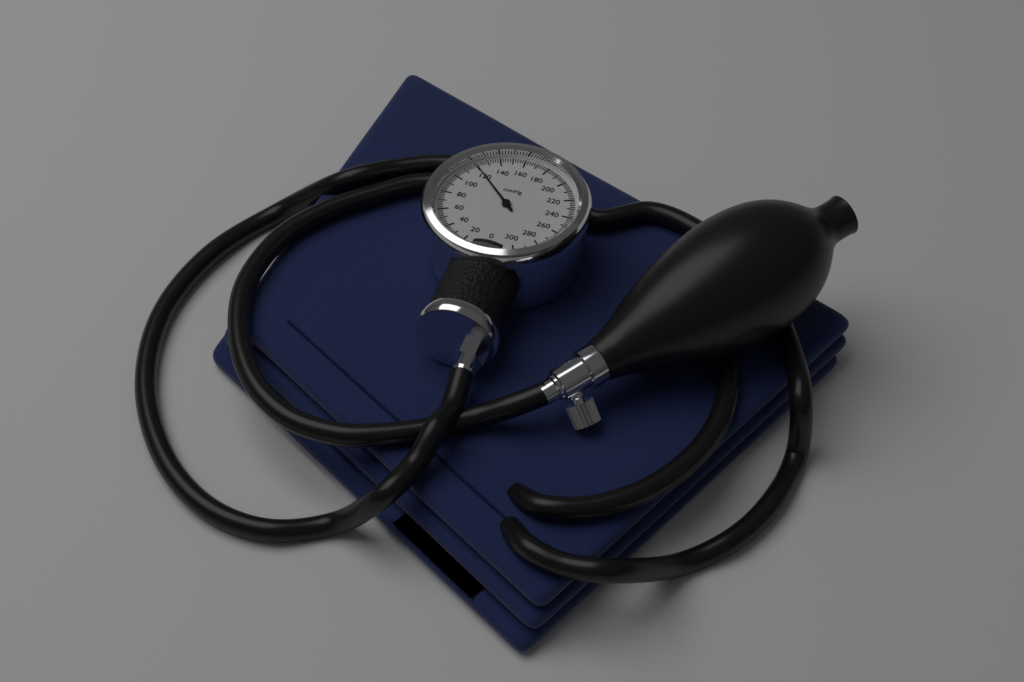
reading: 120 mmHg
